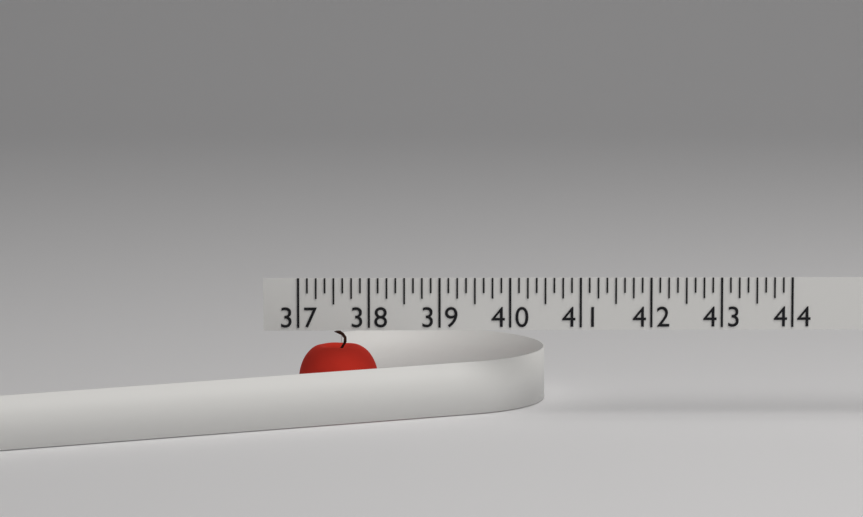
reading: 38.125 (no unit)
